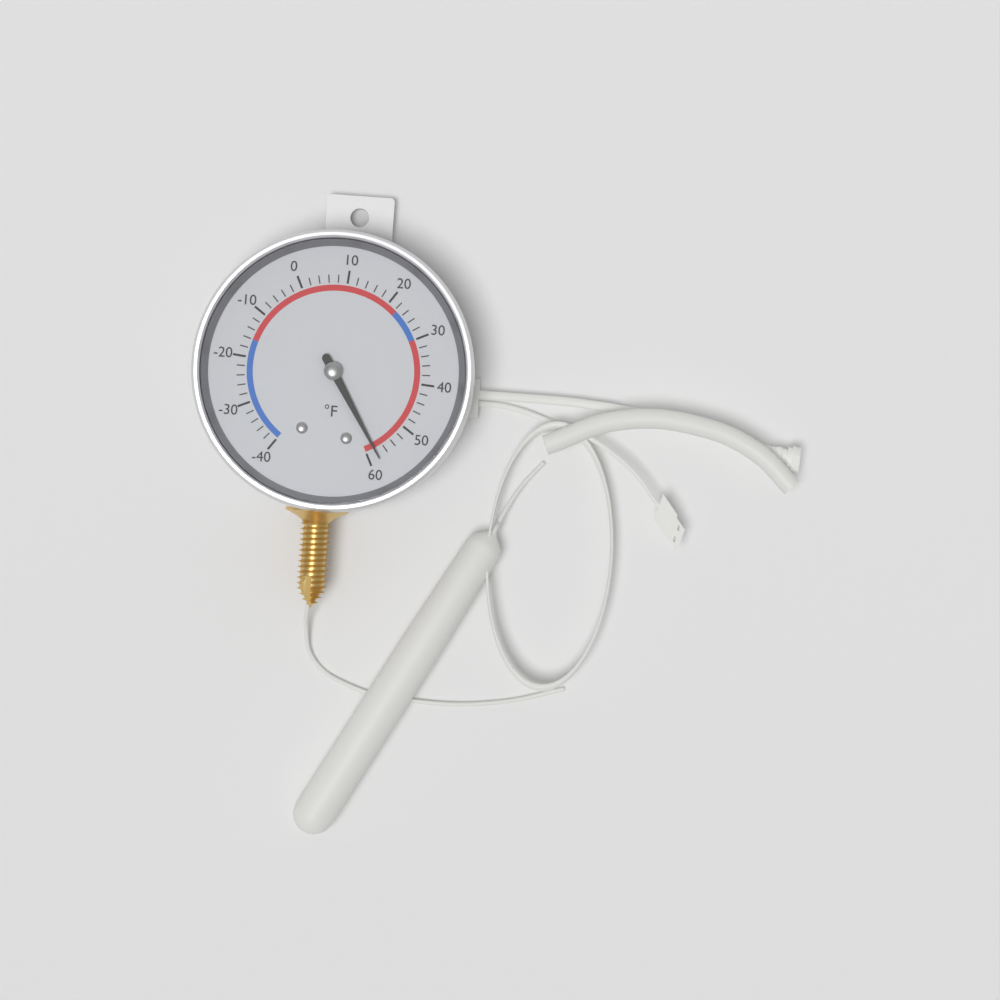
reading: 58 °F
